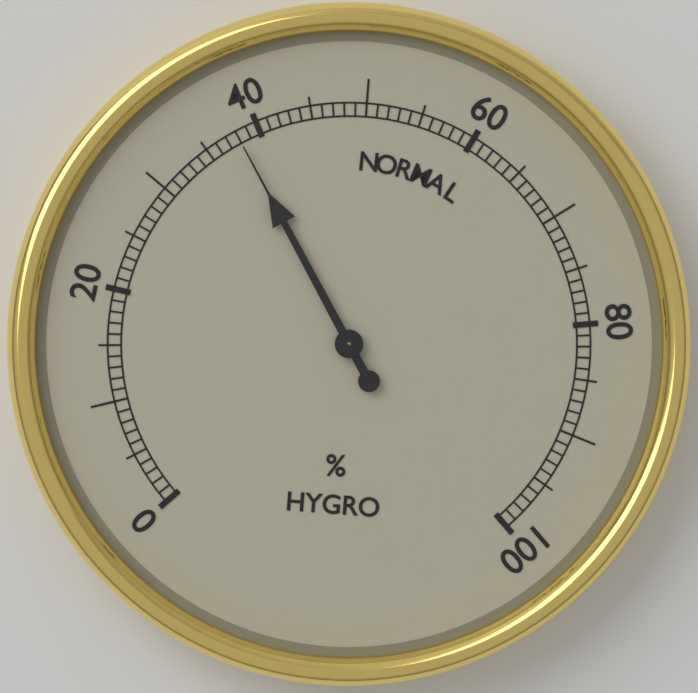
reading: 38 %
